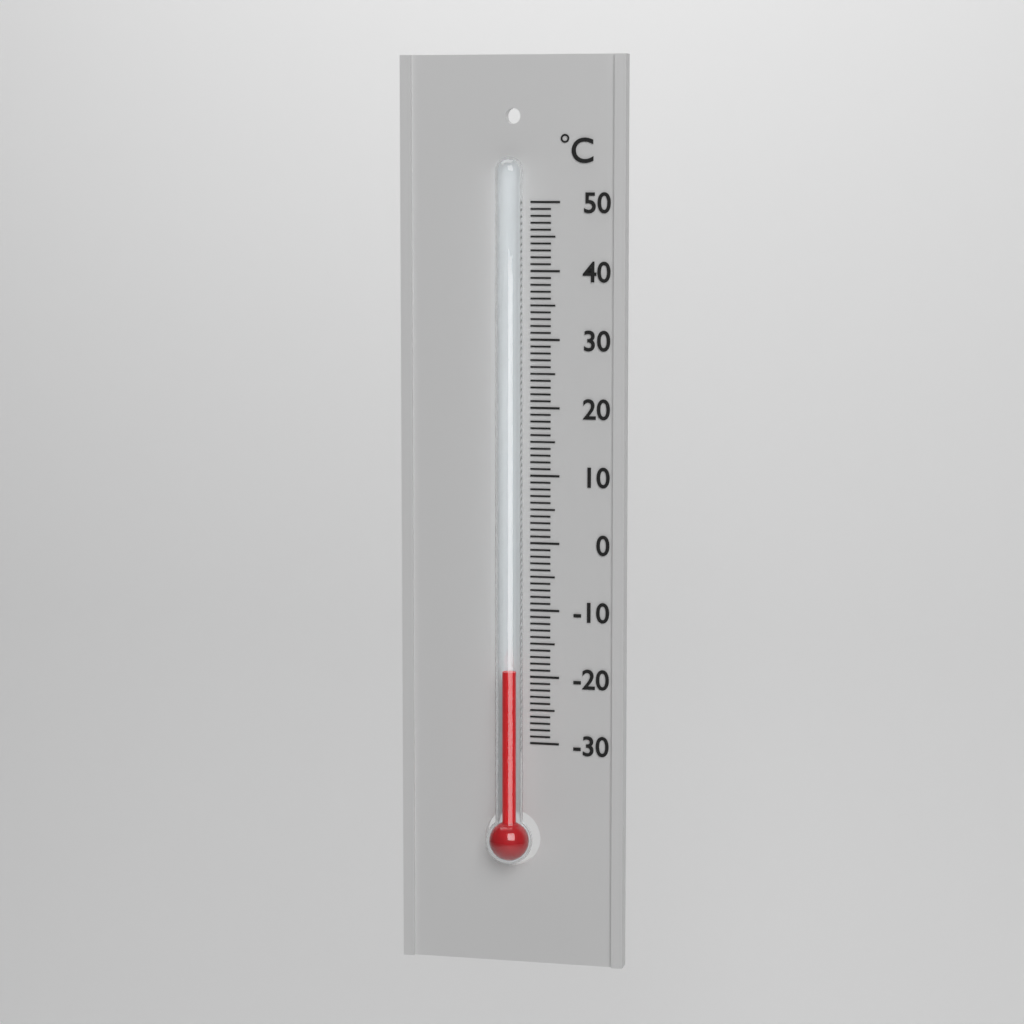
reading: -19 °C
